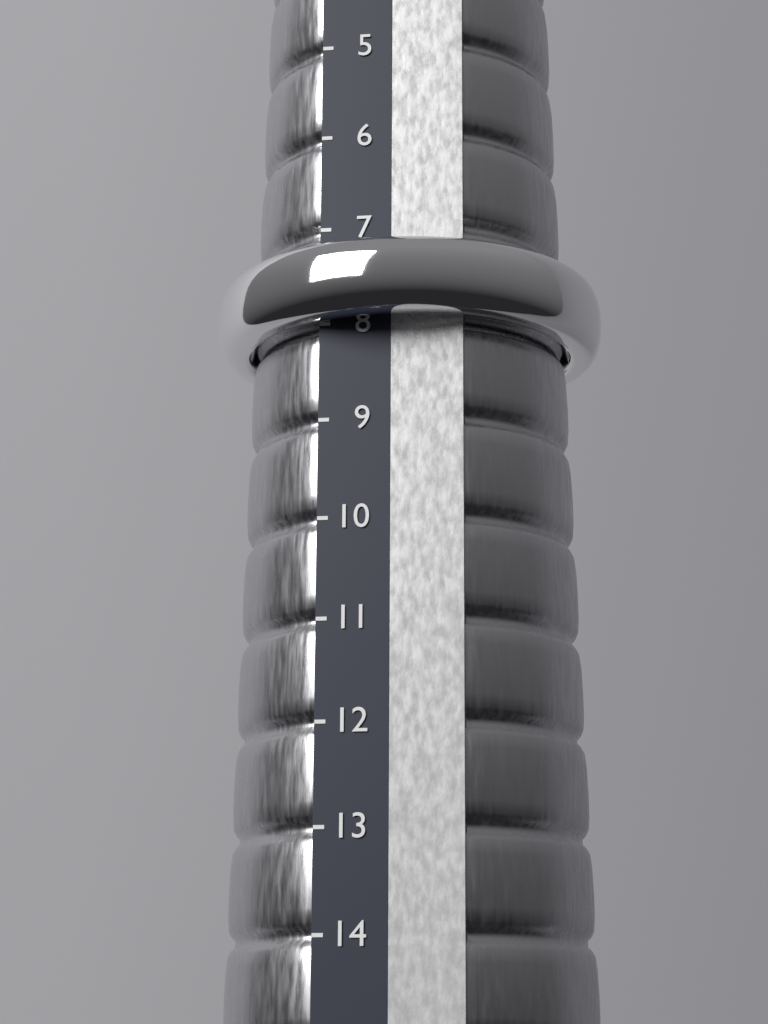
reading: 8 (no unit)
